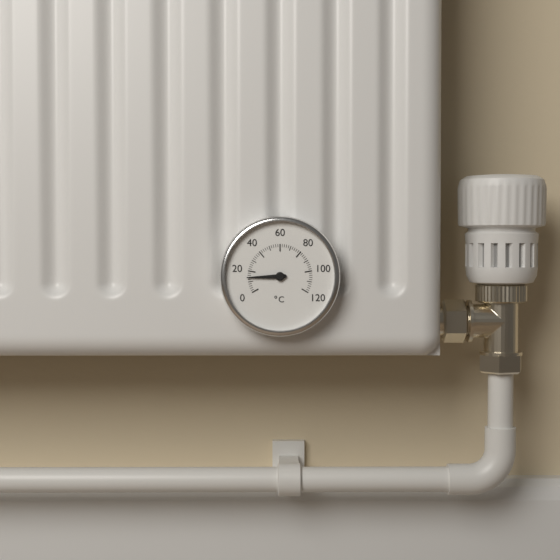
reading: 14 °C
